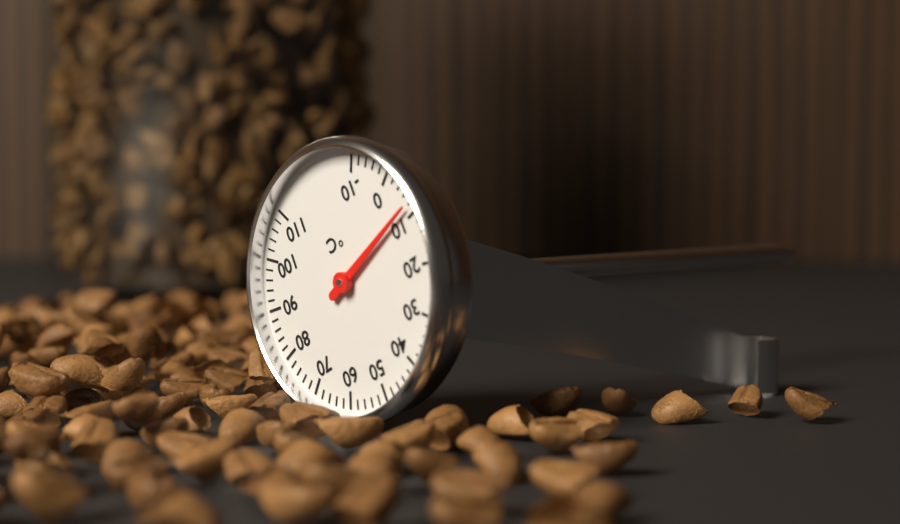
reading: 8 °C
